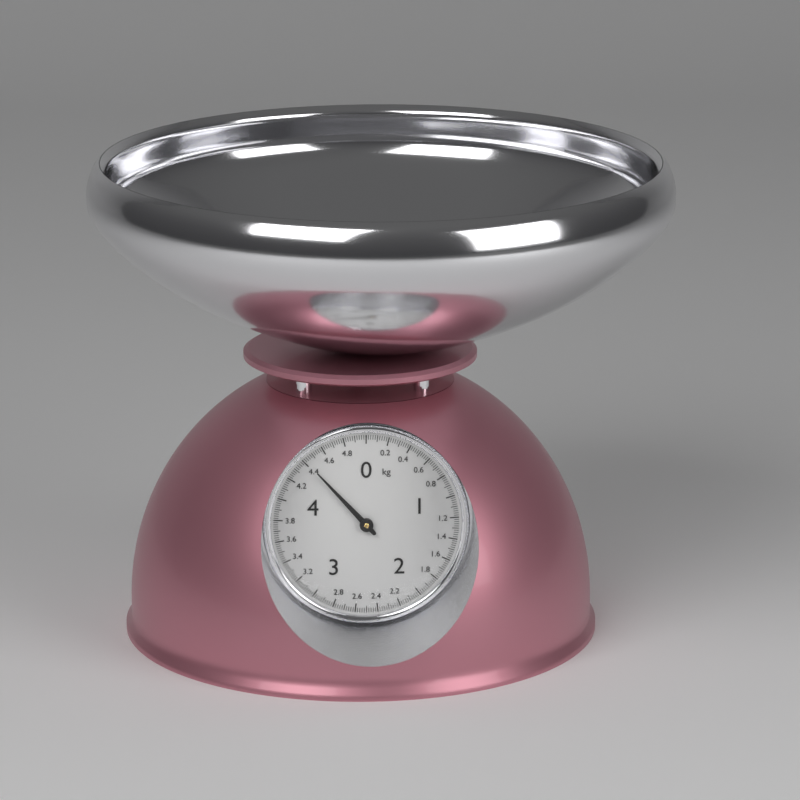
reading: 4.42 kg
